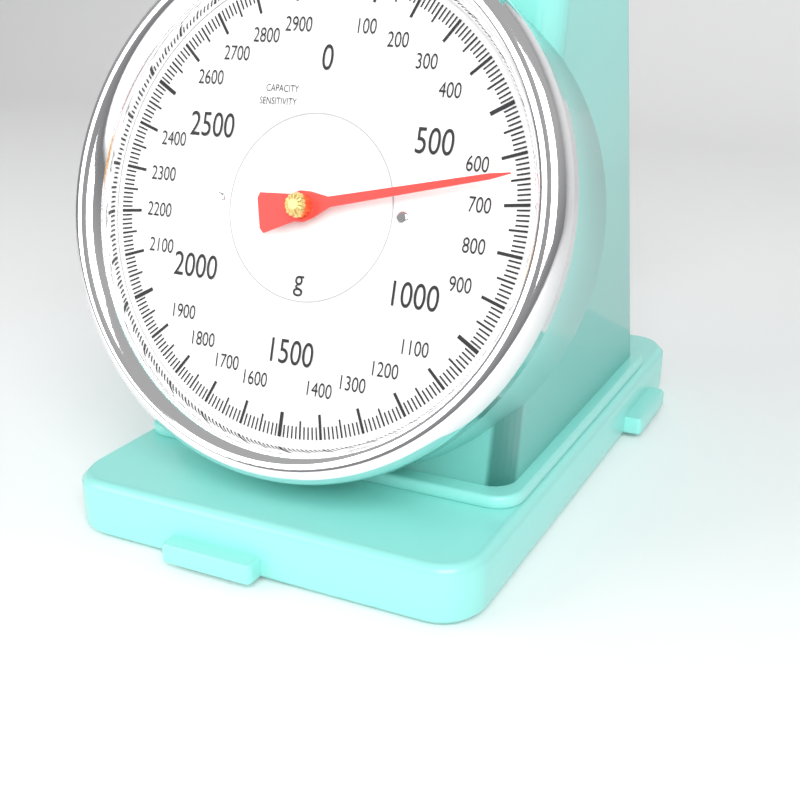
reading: 640 g
